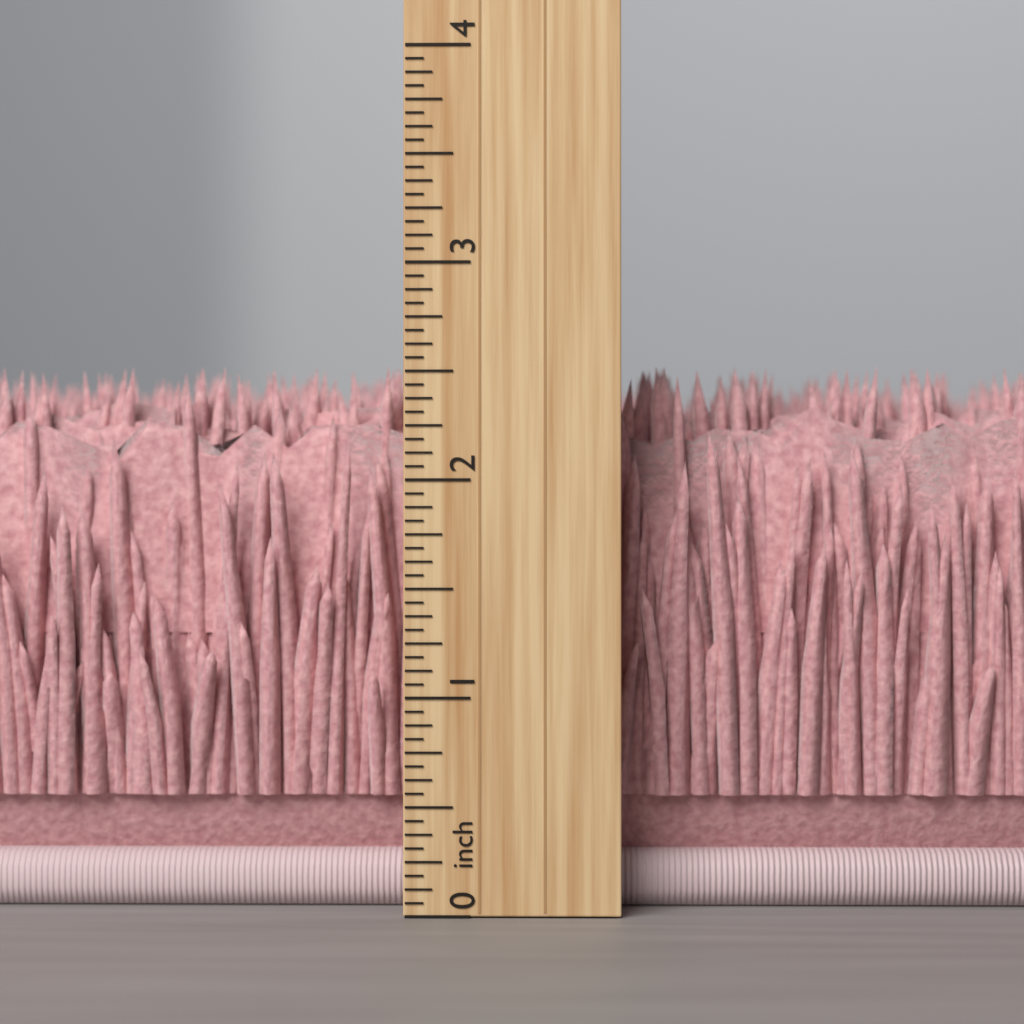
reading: 2.5625 inch
